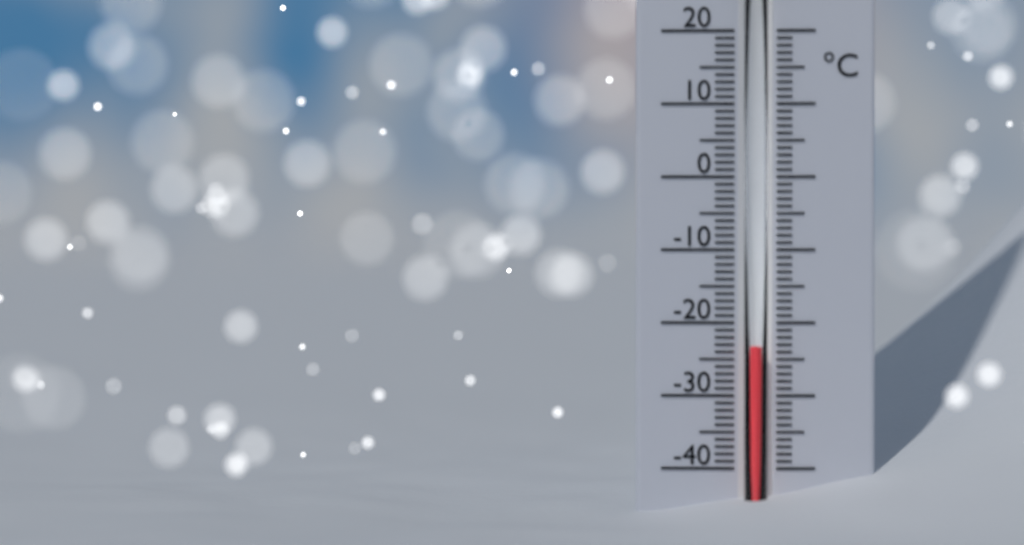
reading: -23 °C
